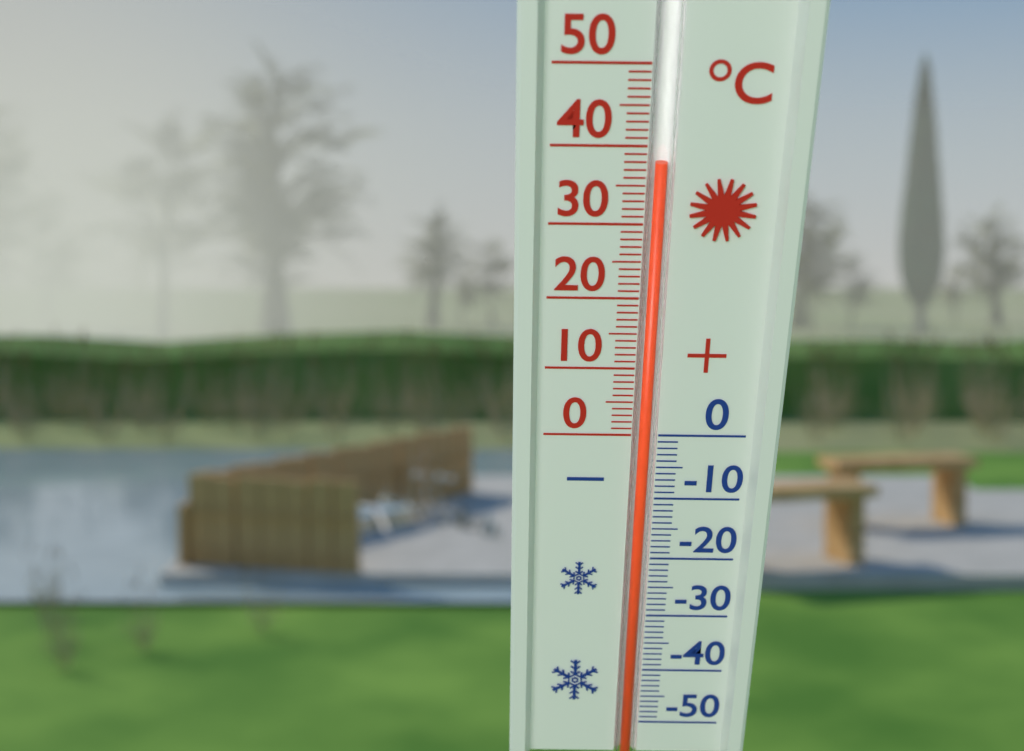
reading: 38 °C
